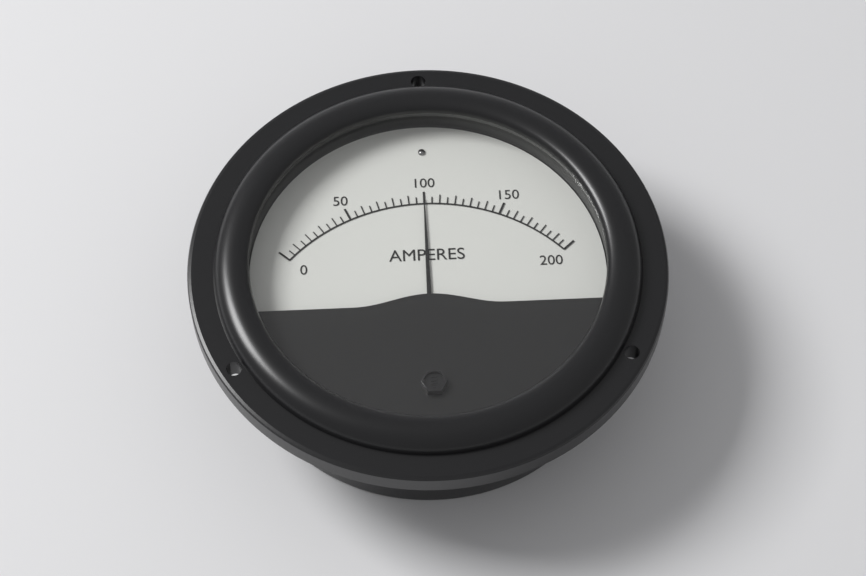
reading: 100 A
